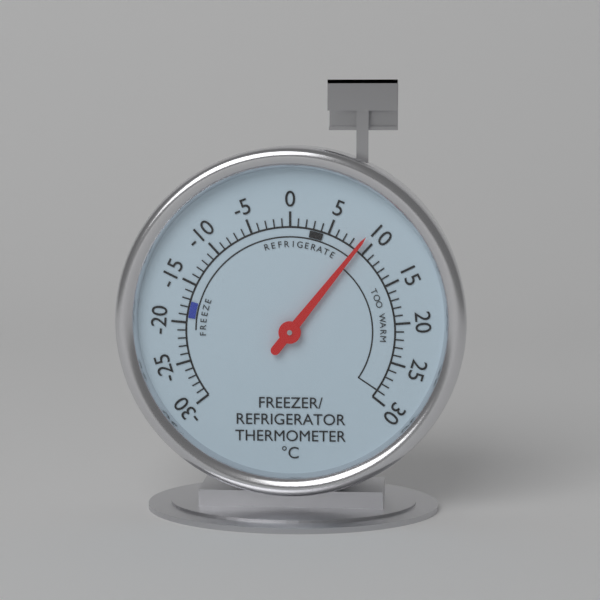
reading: 9 °C
